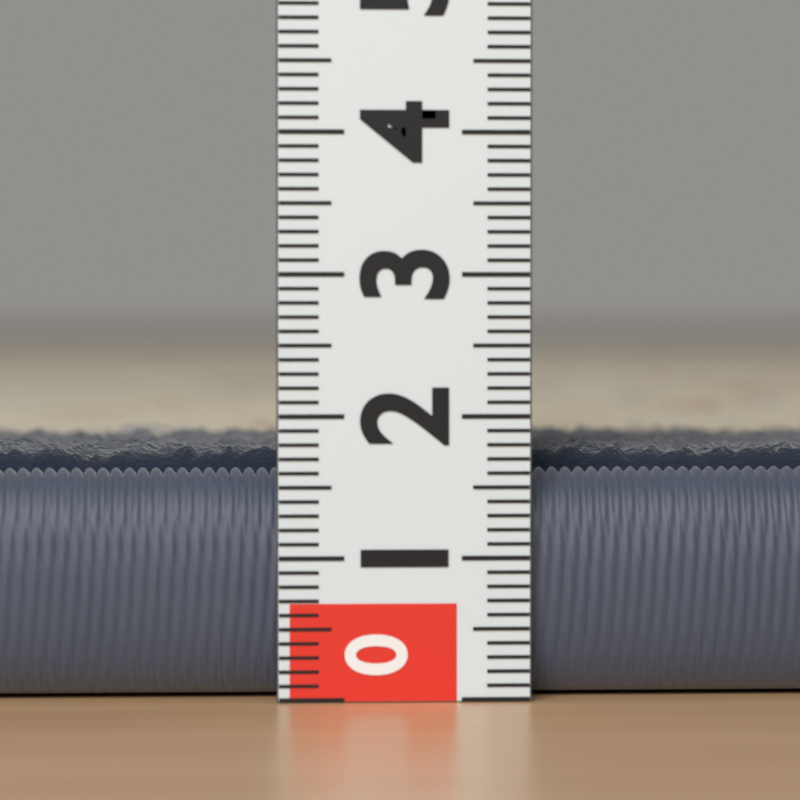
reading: 1.8 (no unit)
